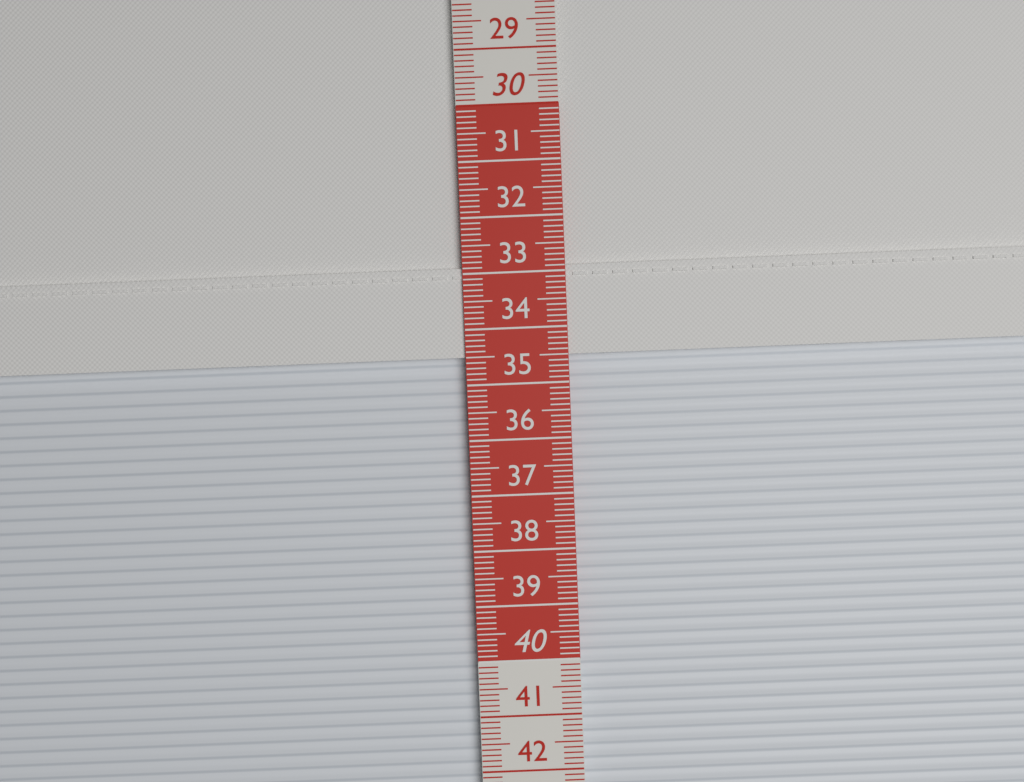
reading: 34.5 cm
